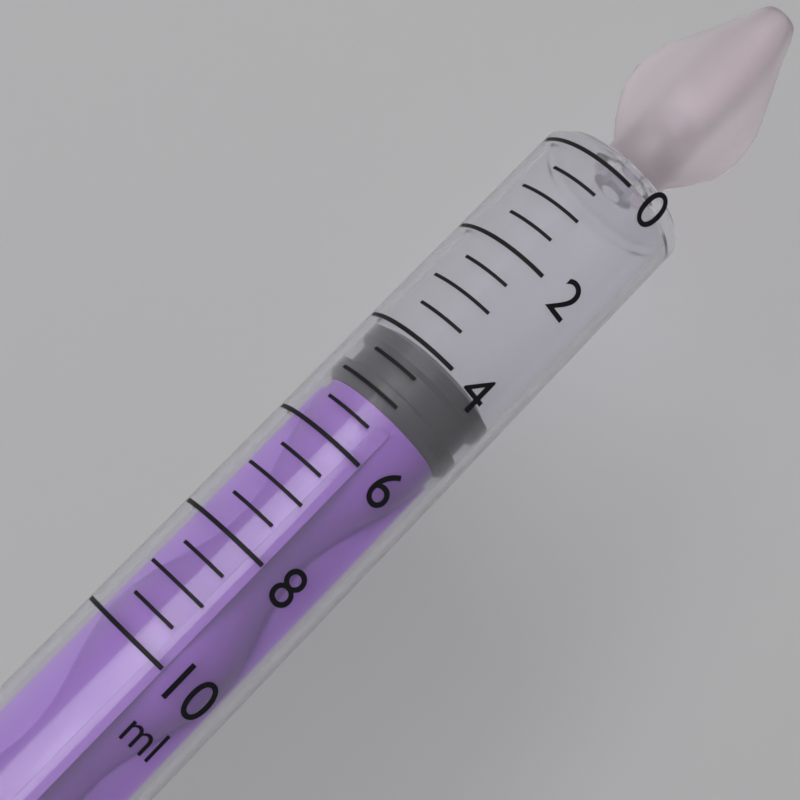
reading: 4.0 ml
